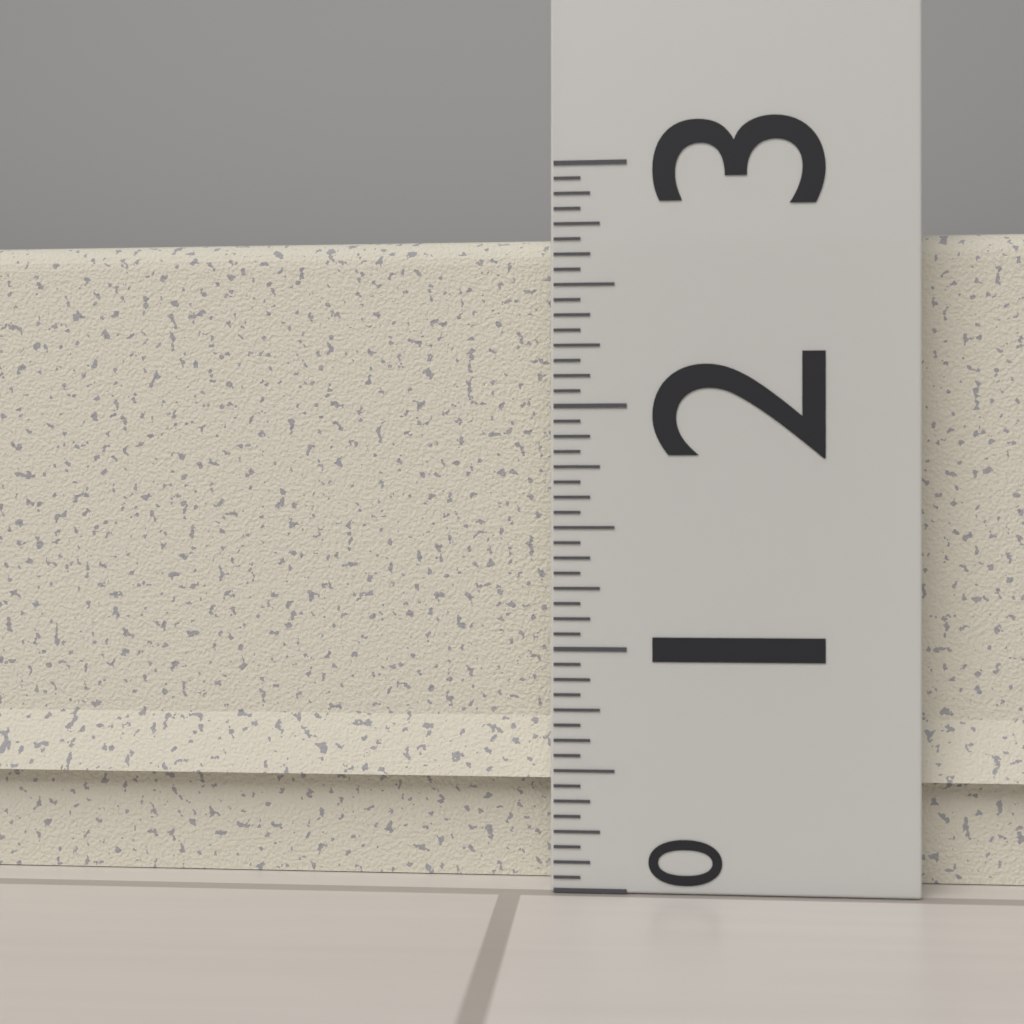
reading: 2.7500 (no unit)
